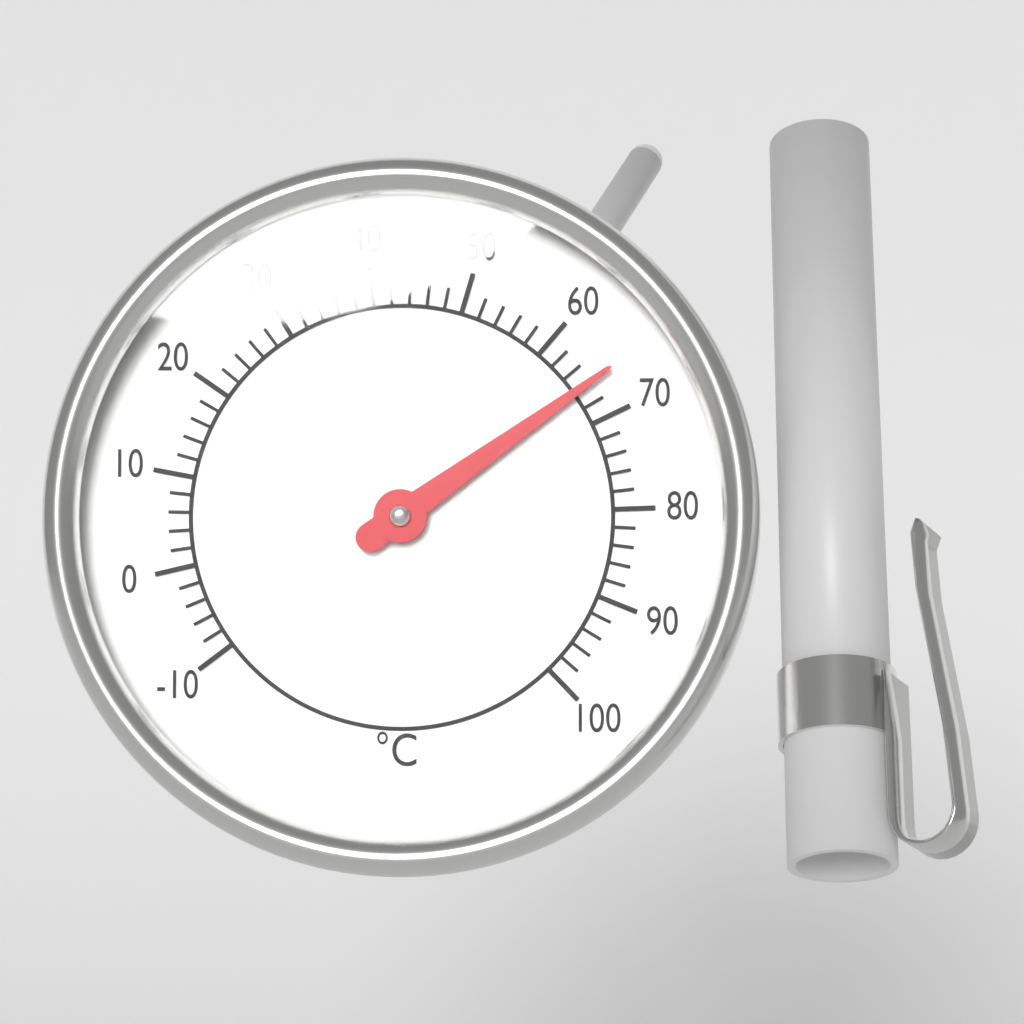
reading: 66 °C
